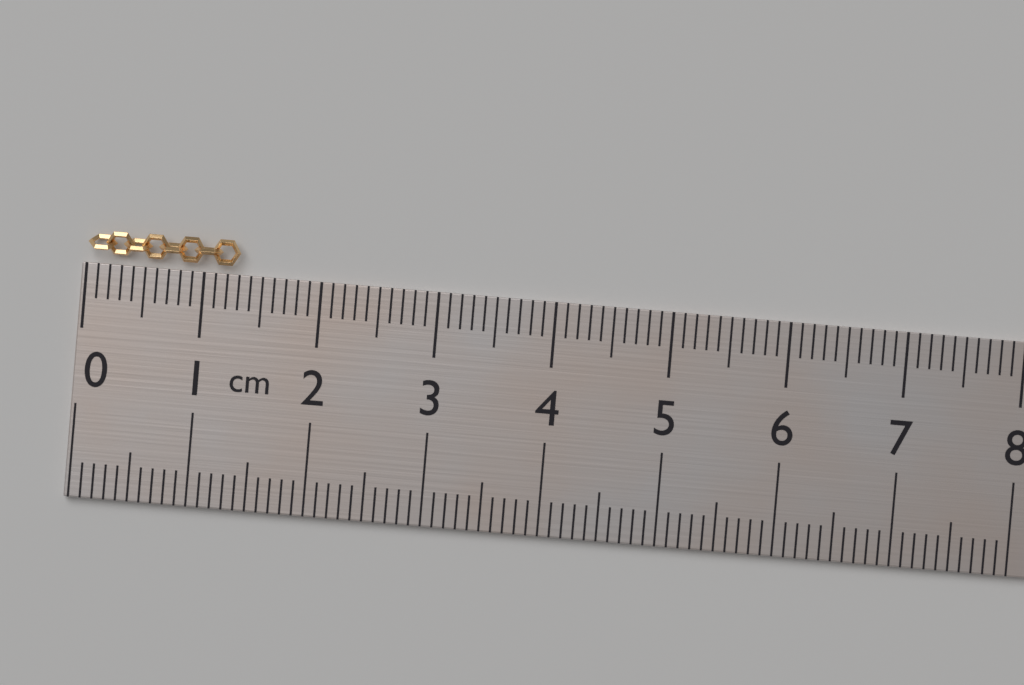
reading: 1.3 cm
